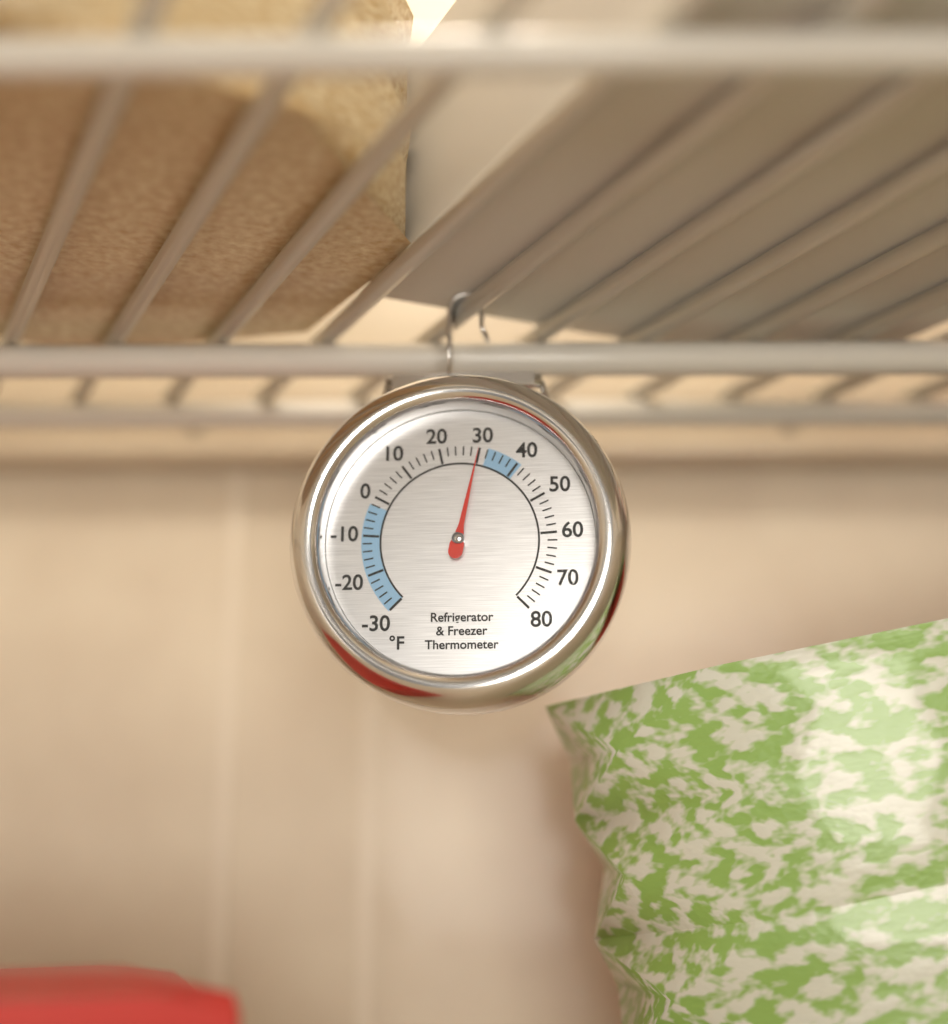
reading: 30 °F
